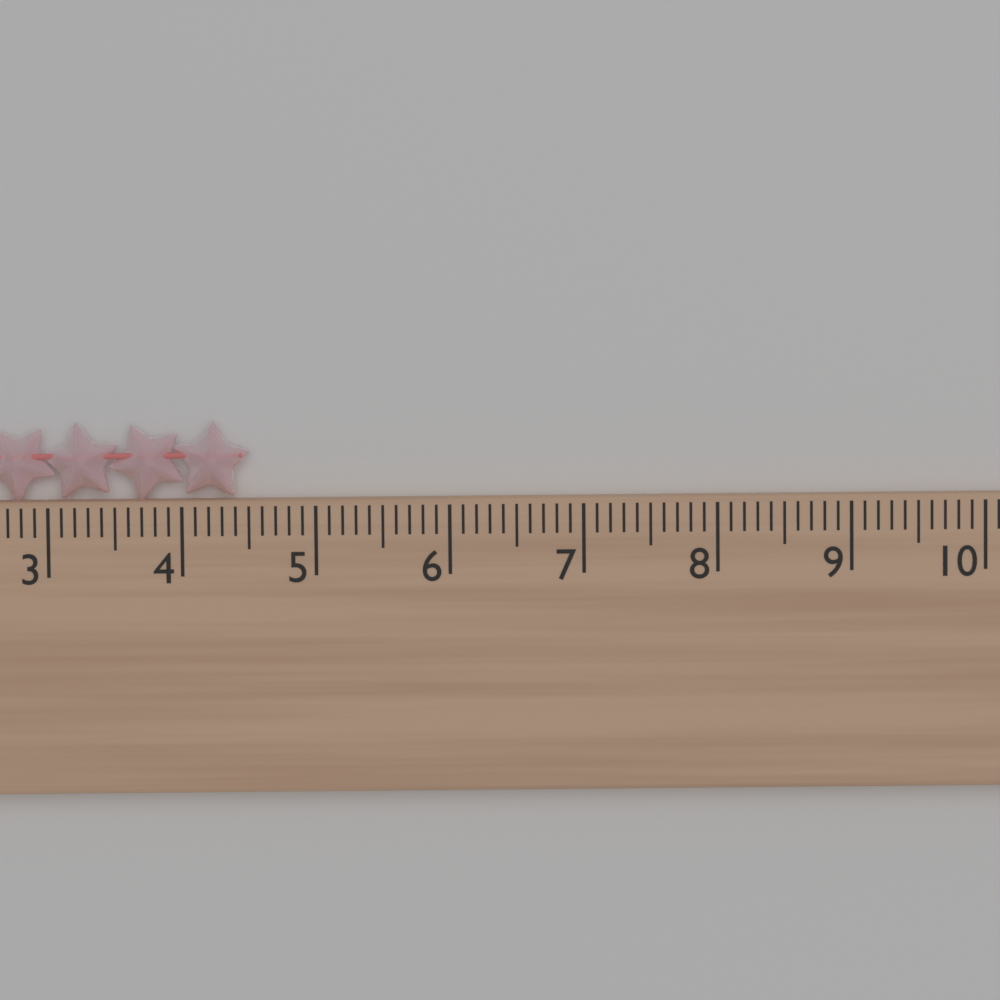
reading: 4.5 cm
